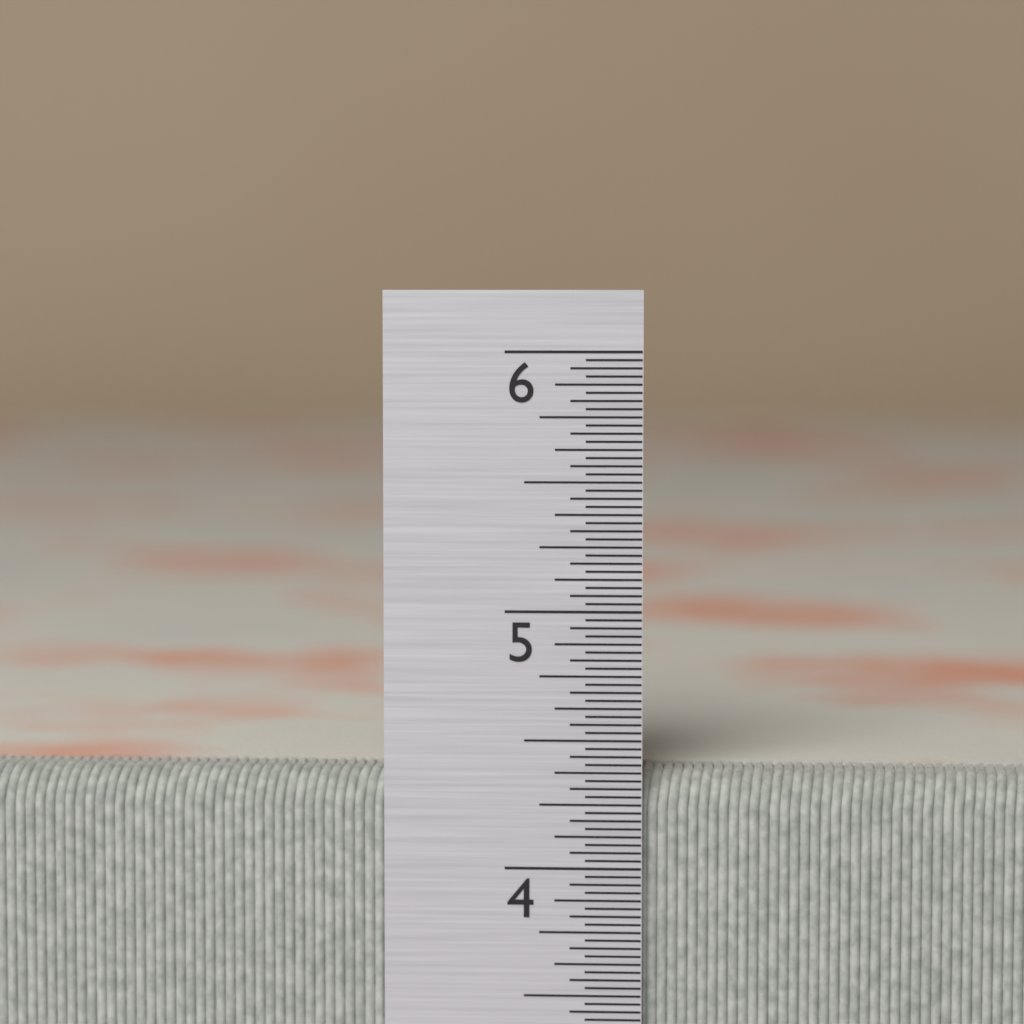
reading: 4.37500 in
